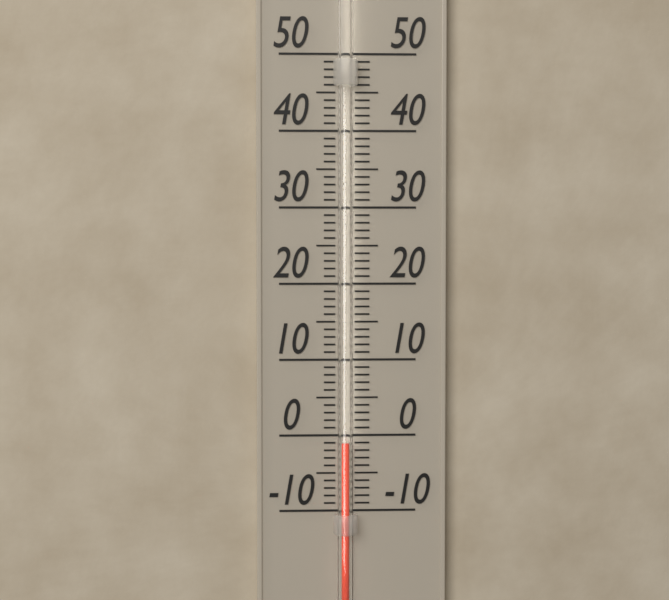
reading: -1 (no unit)
